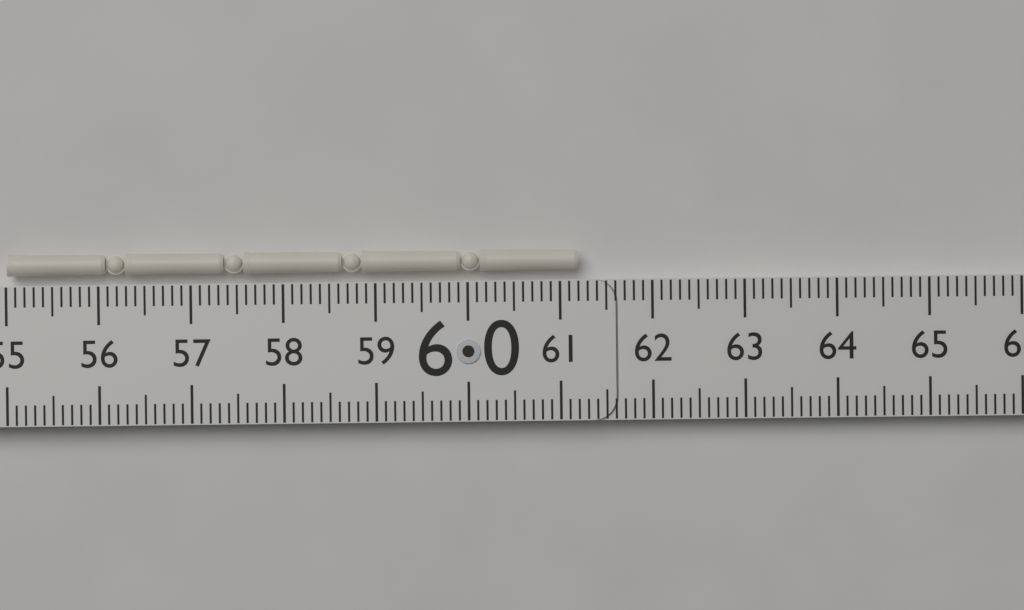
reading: 61.2 (no unit)
